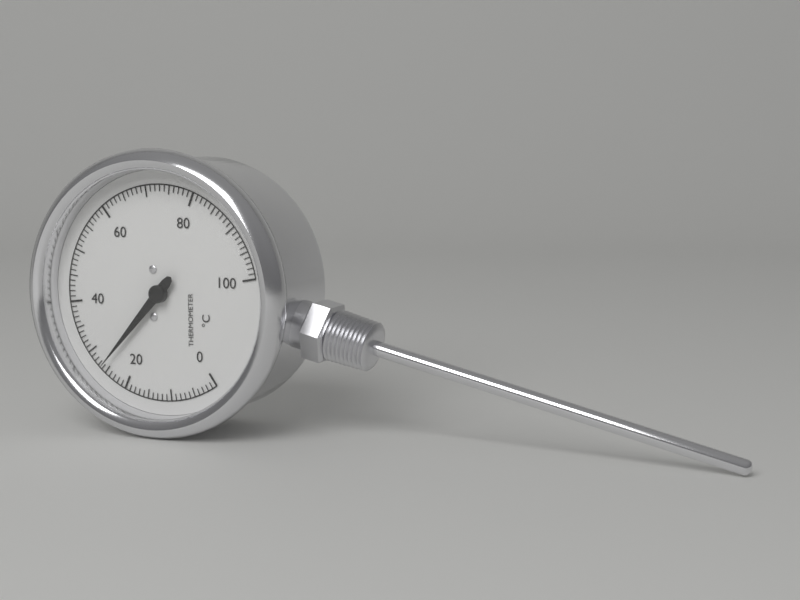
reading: 26 °C
